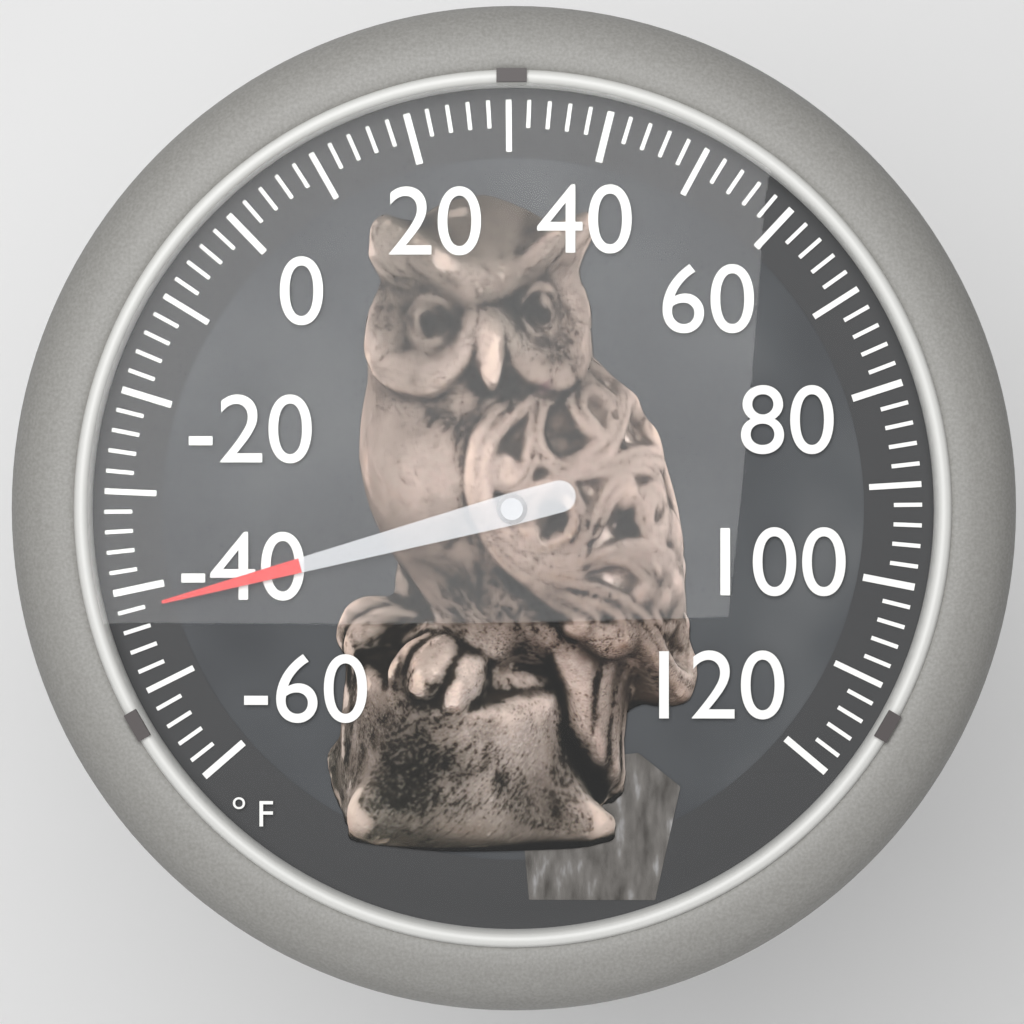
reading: -42 °F
